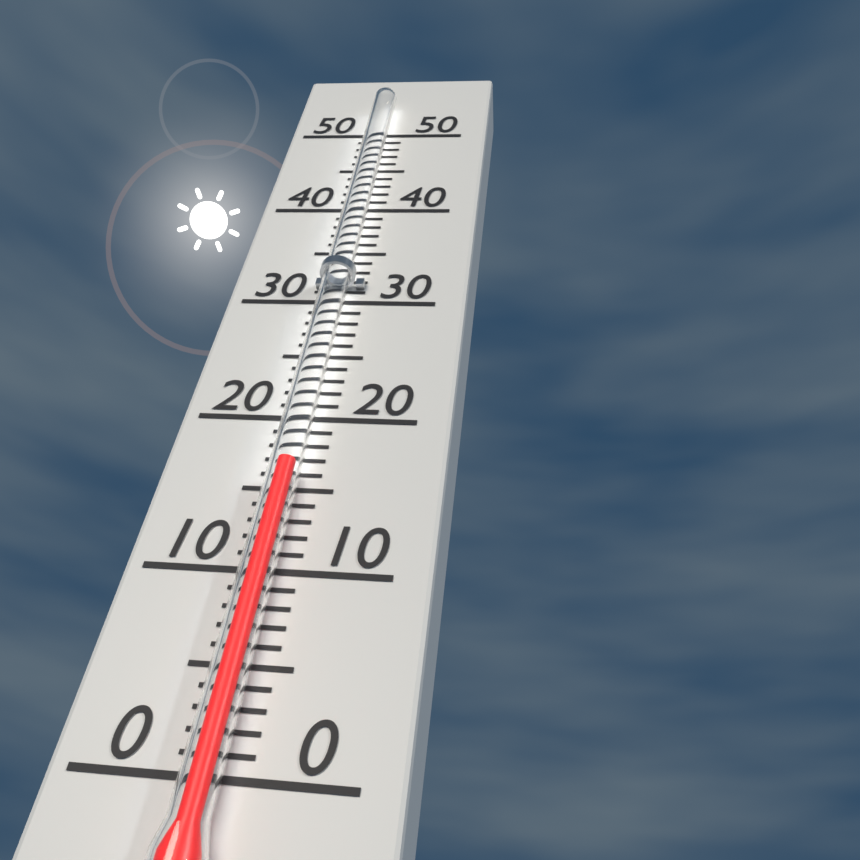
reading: 16 (no unit)
